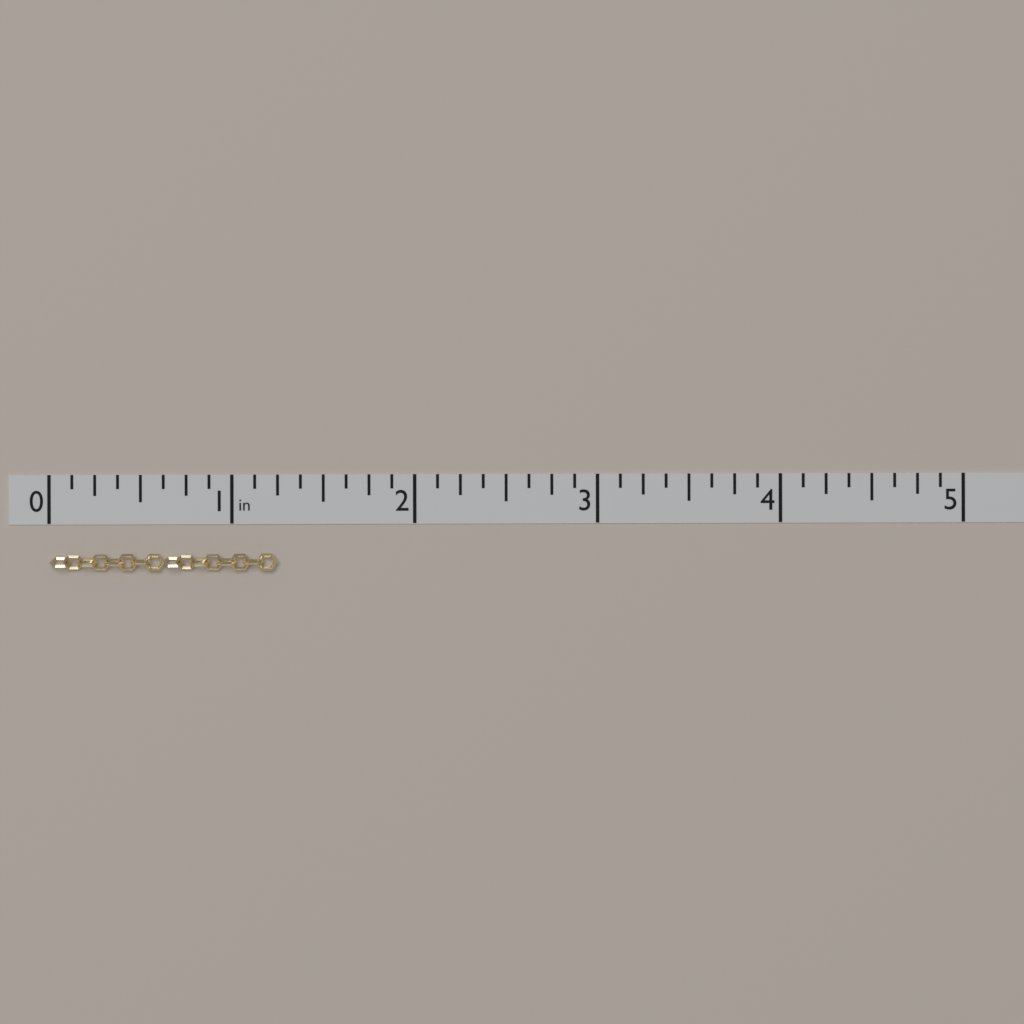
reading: 1.250 in
